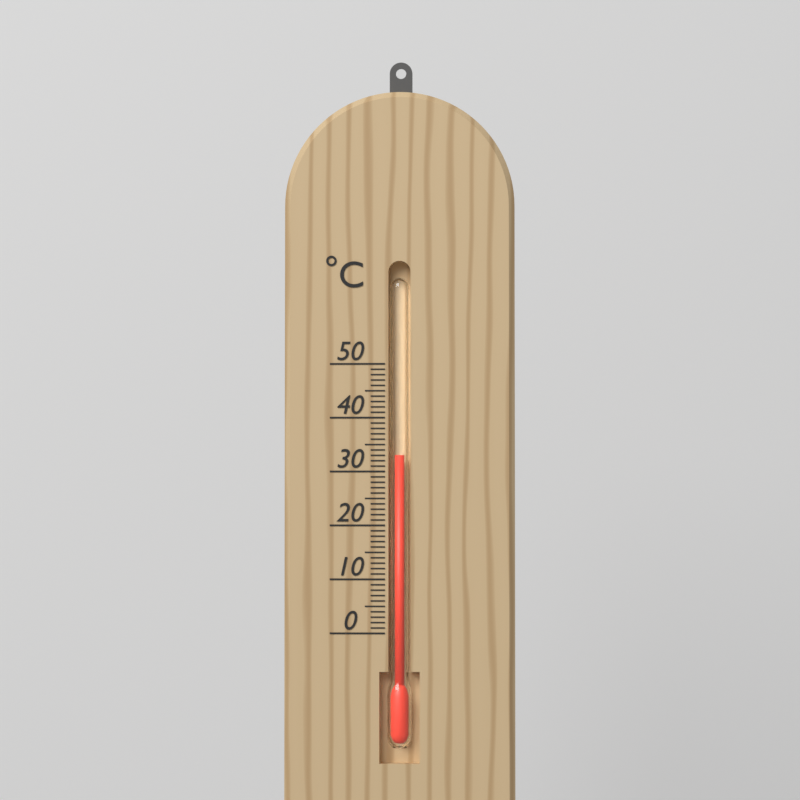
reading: 33 °C
